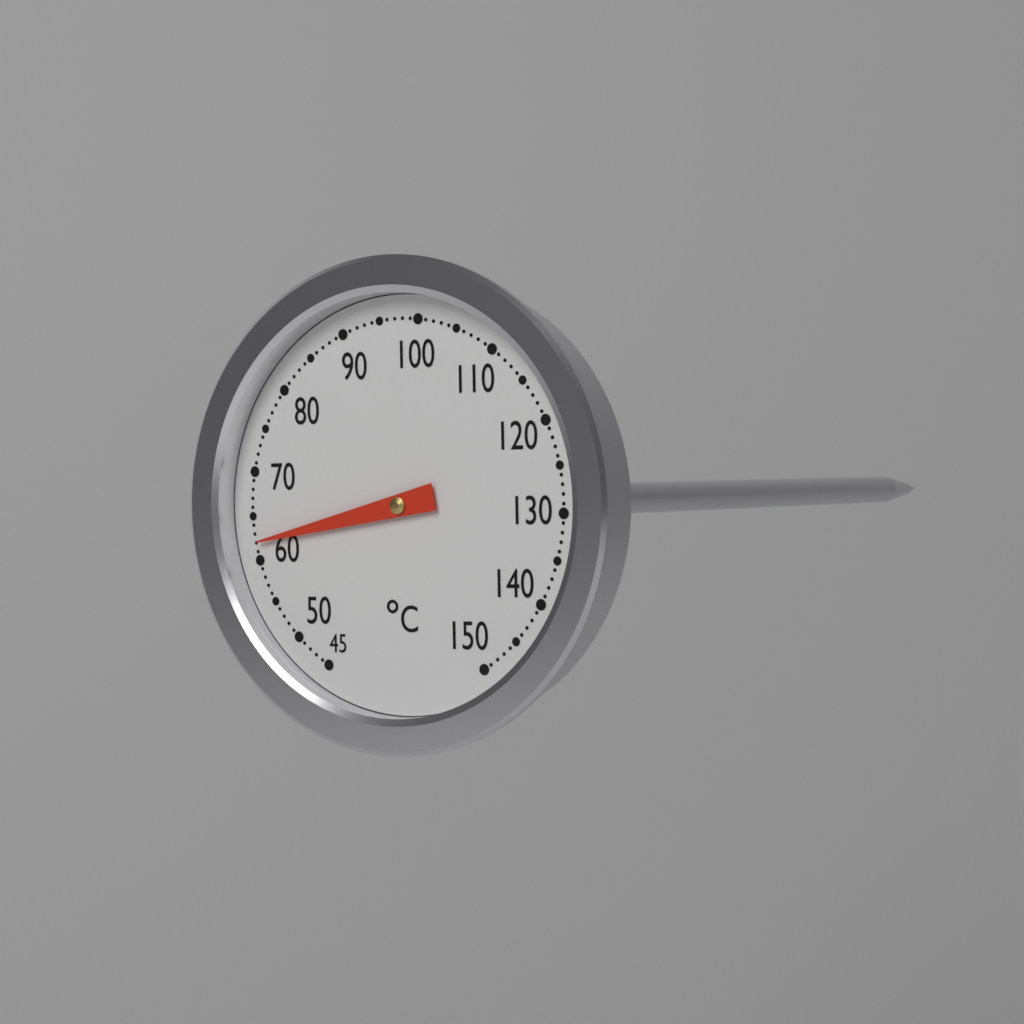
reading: 62 °C
